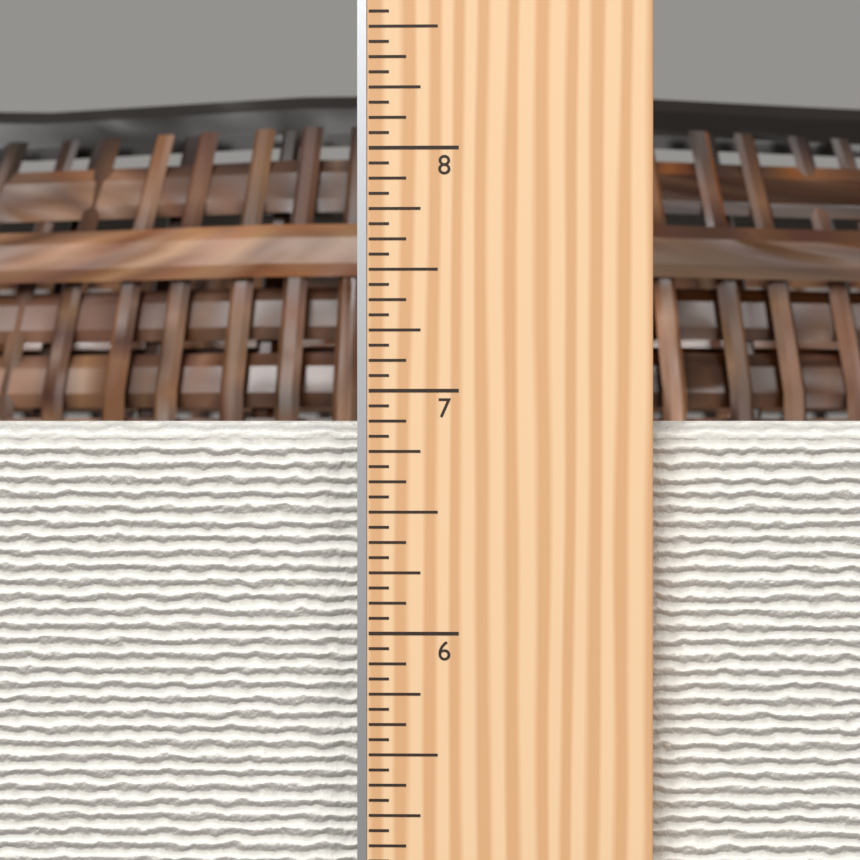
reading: 6.8750 in
